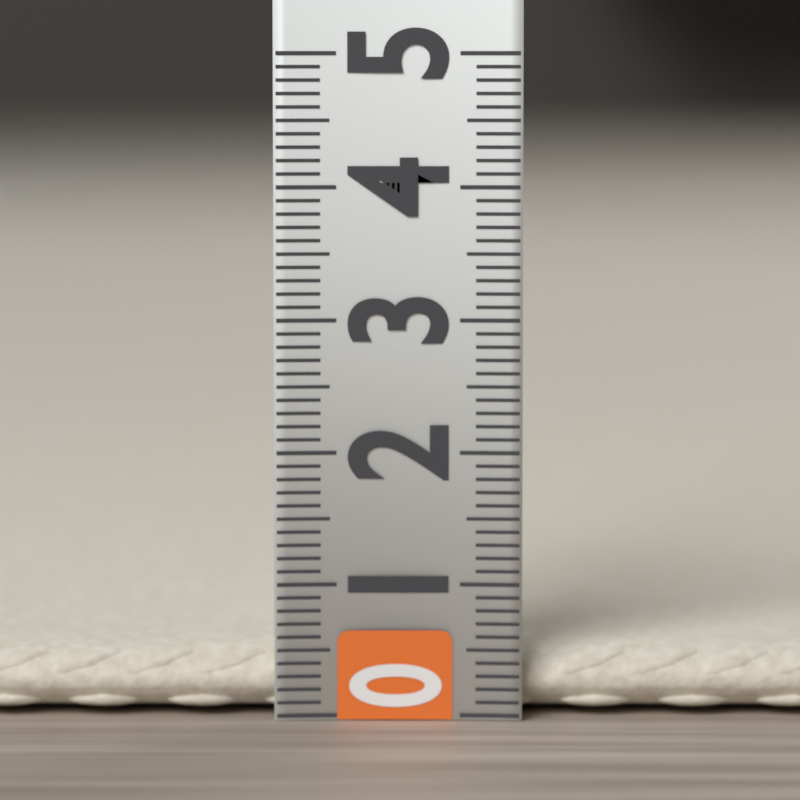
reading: 0.5 (no unit)
